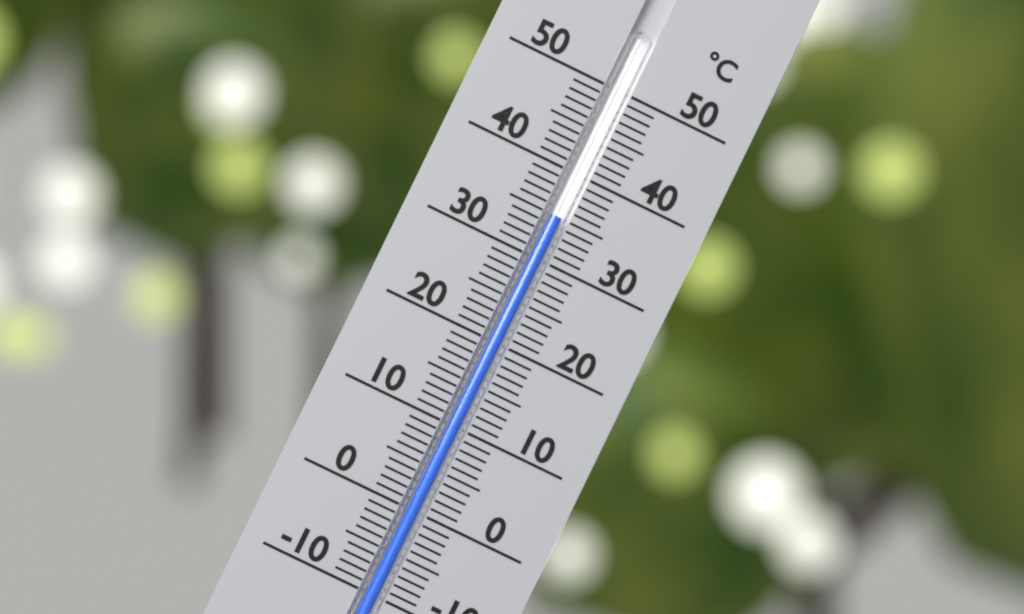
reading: 35 °C
